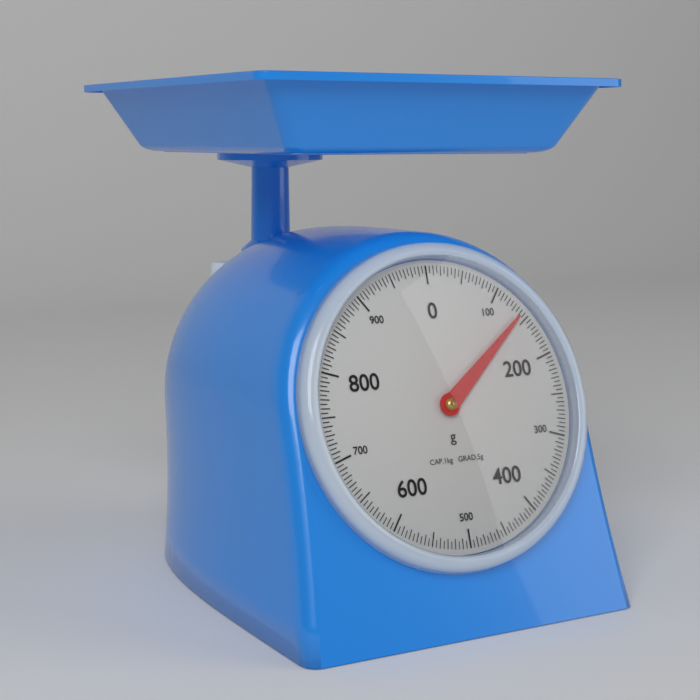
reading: 140 g
